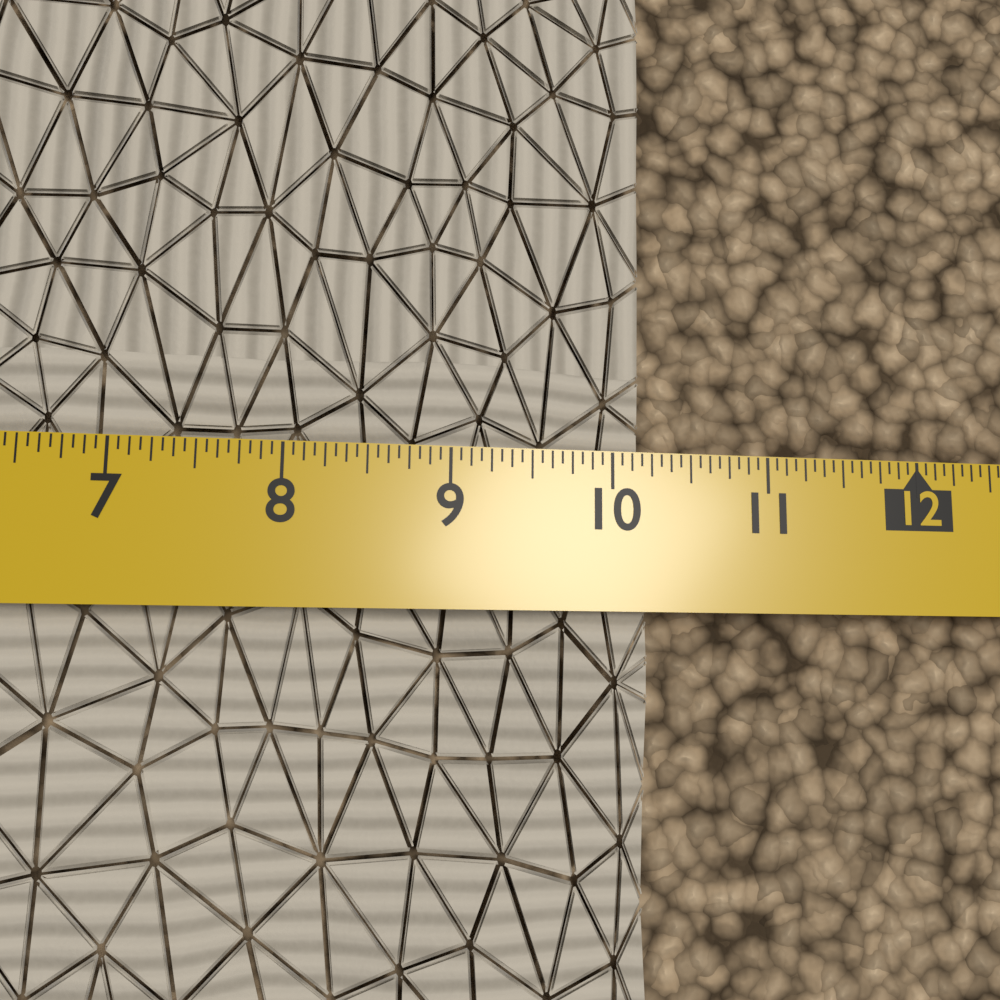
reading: 10.2500 in
